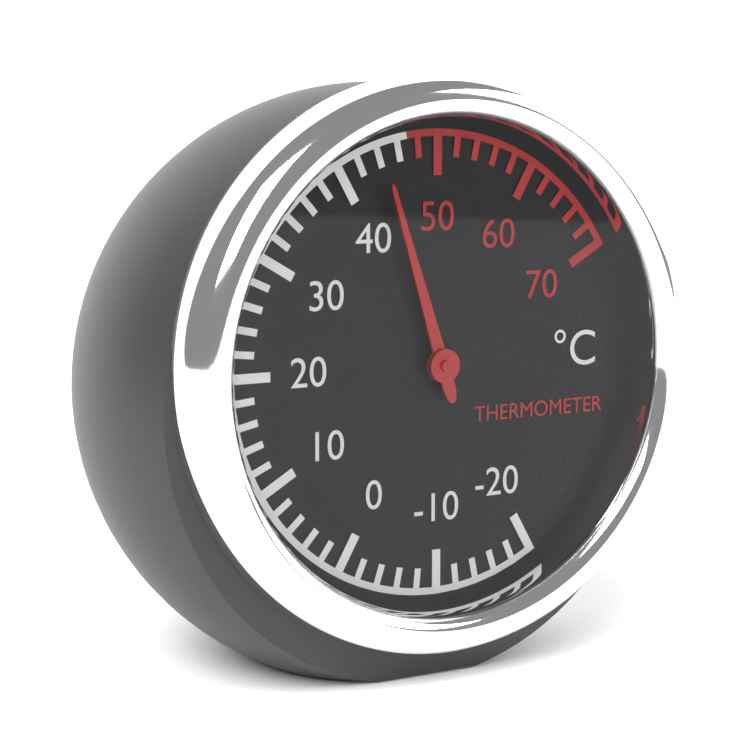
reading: 44 °C
